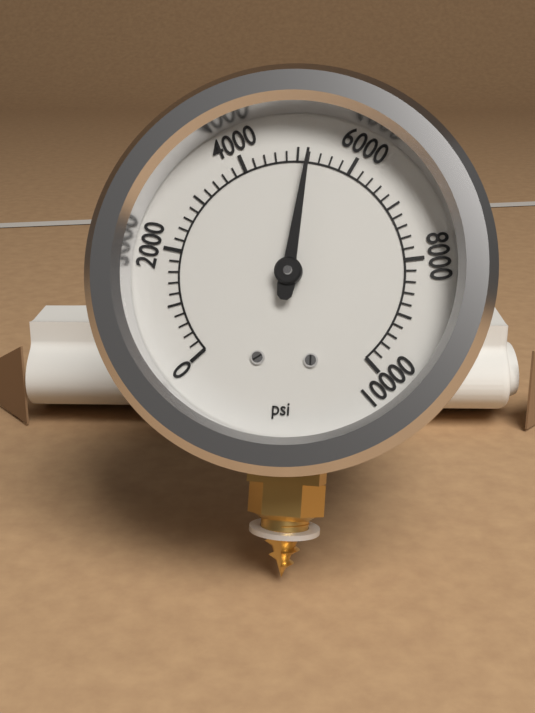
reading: 5200 psi
